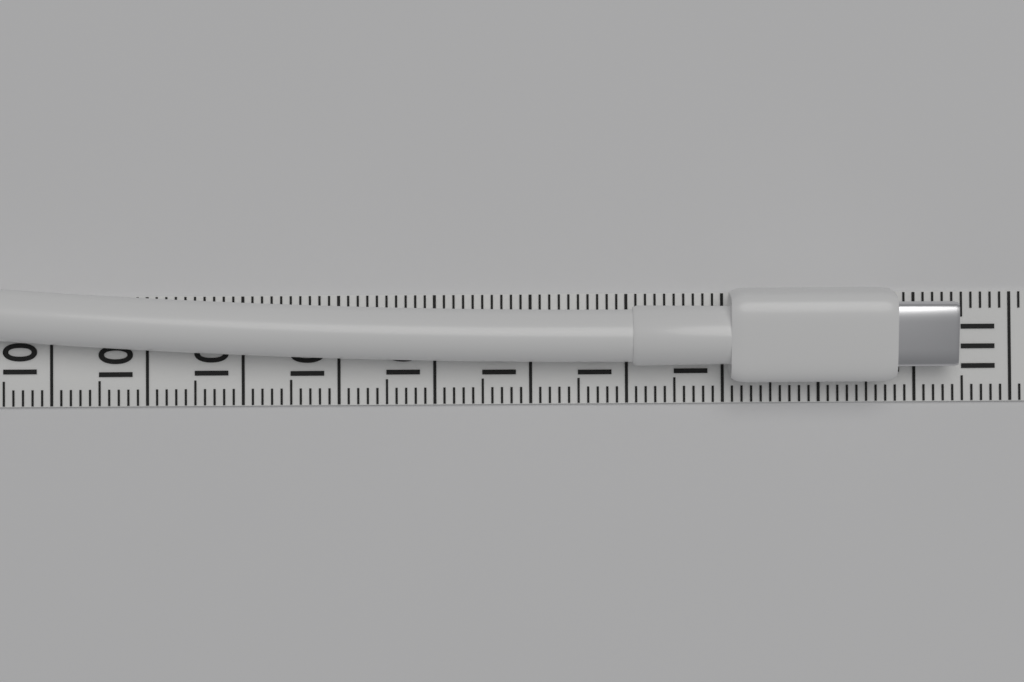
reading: 110.4 (no unit)
